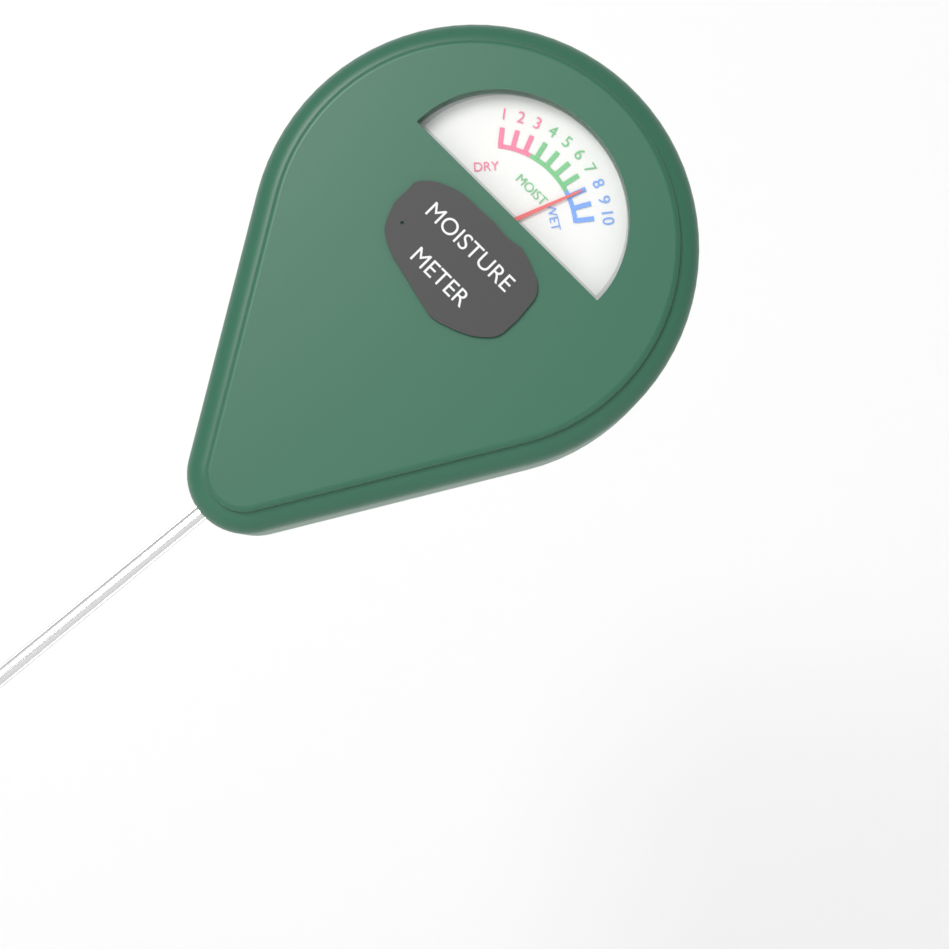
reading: 8 (no unit)
